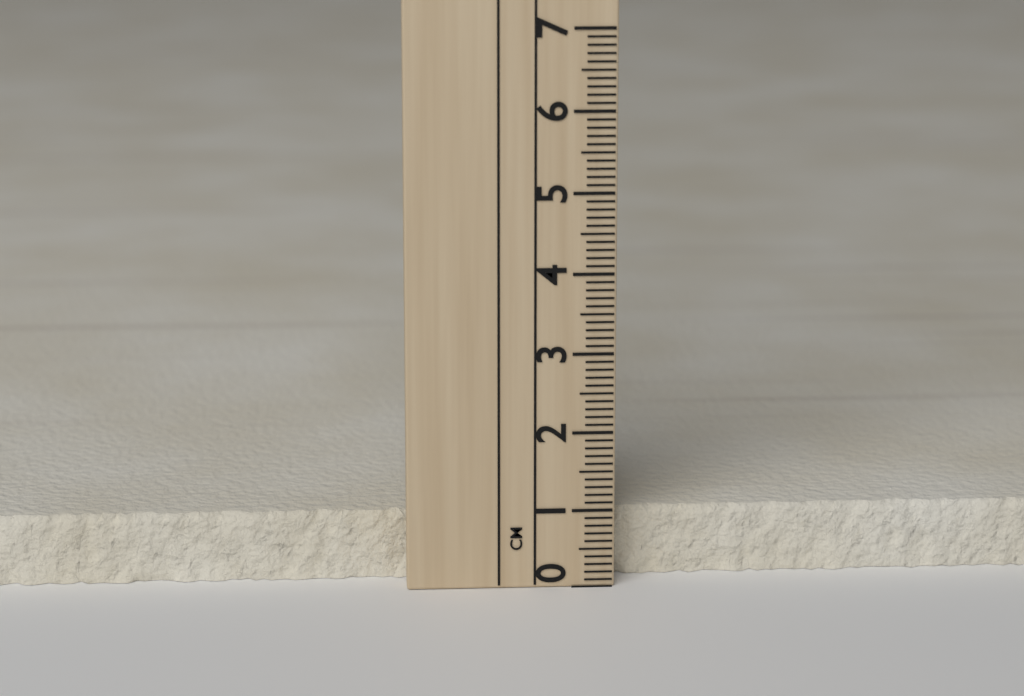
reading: 0.9 cm
